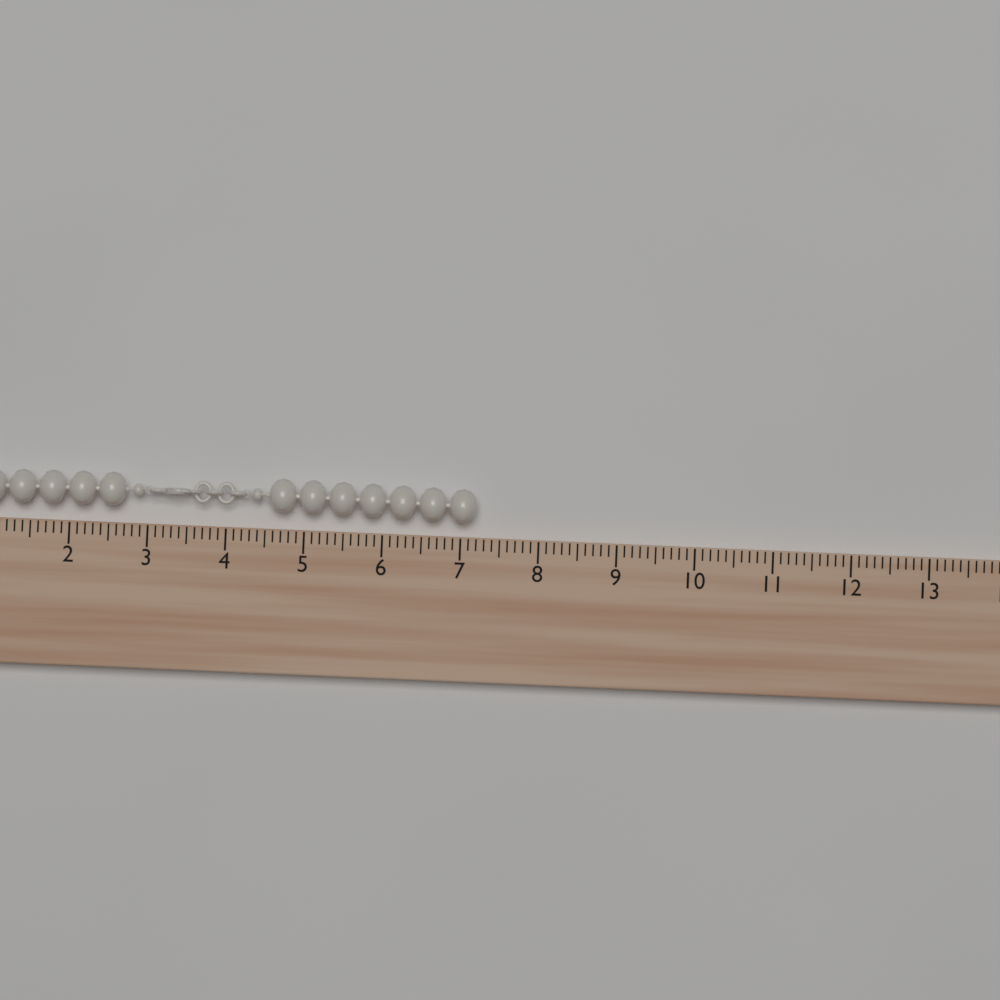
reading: 7.2 (no unit)
